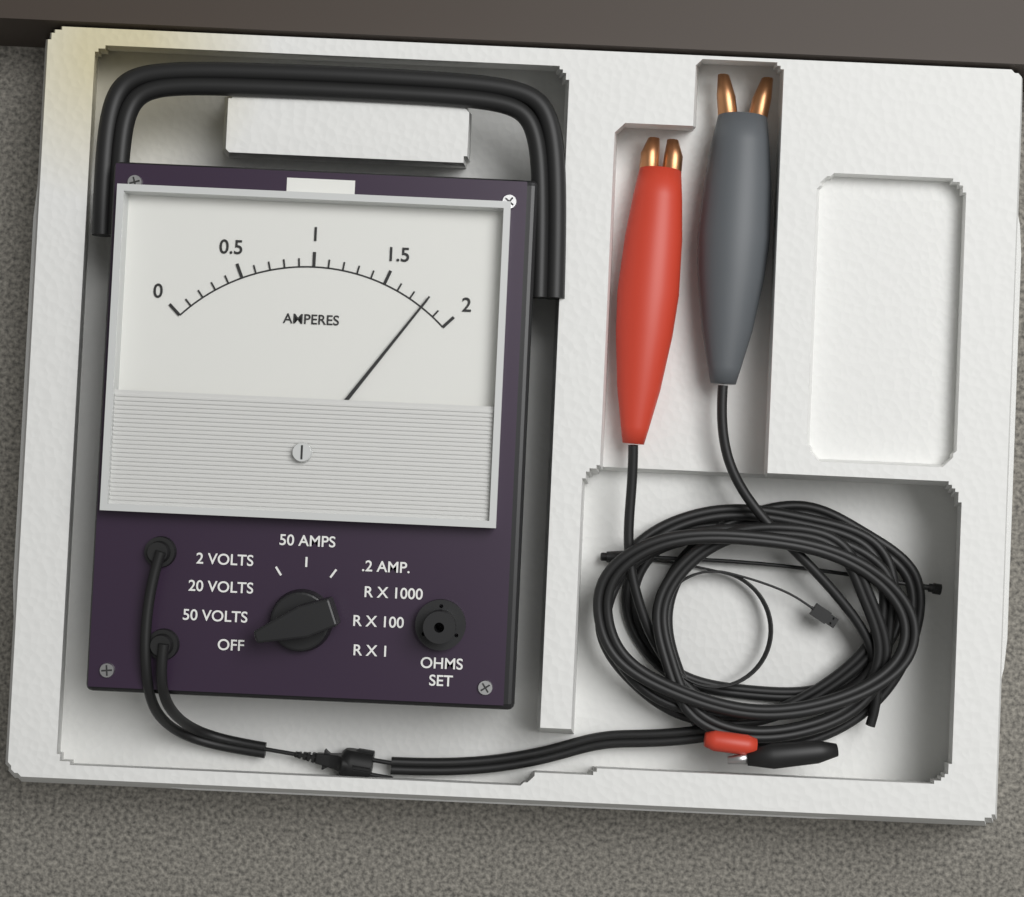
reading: 1.8 A
